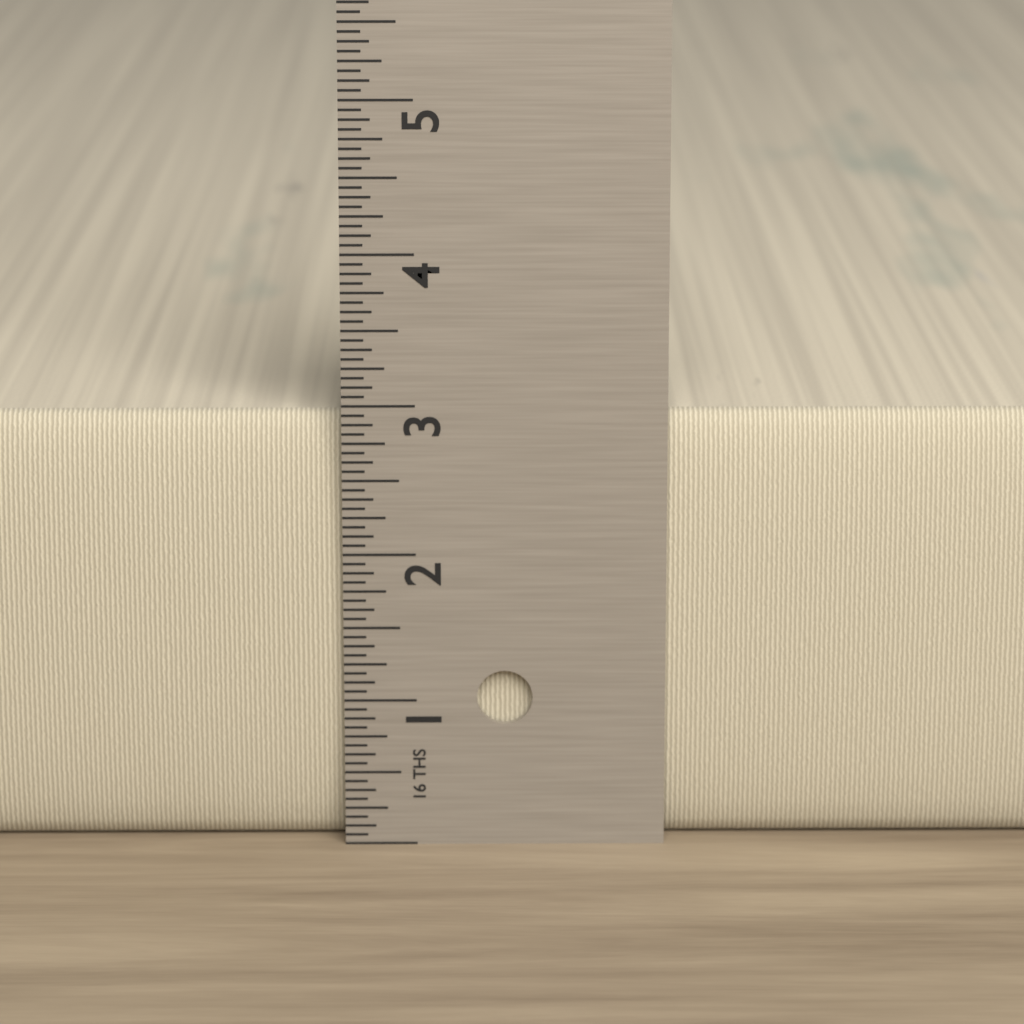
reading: 2.9375 in
